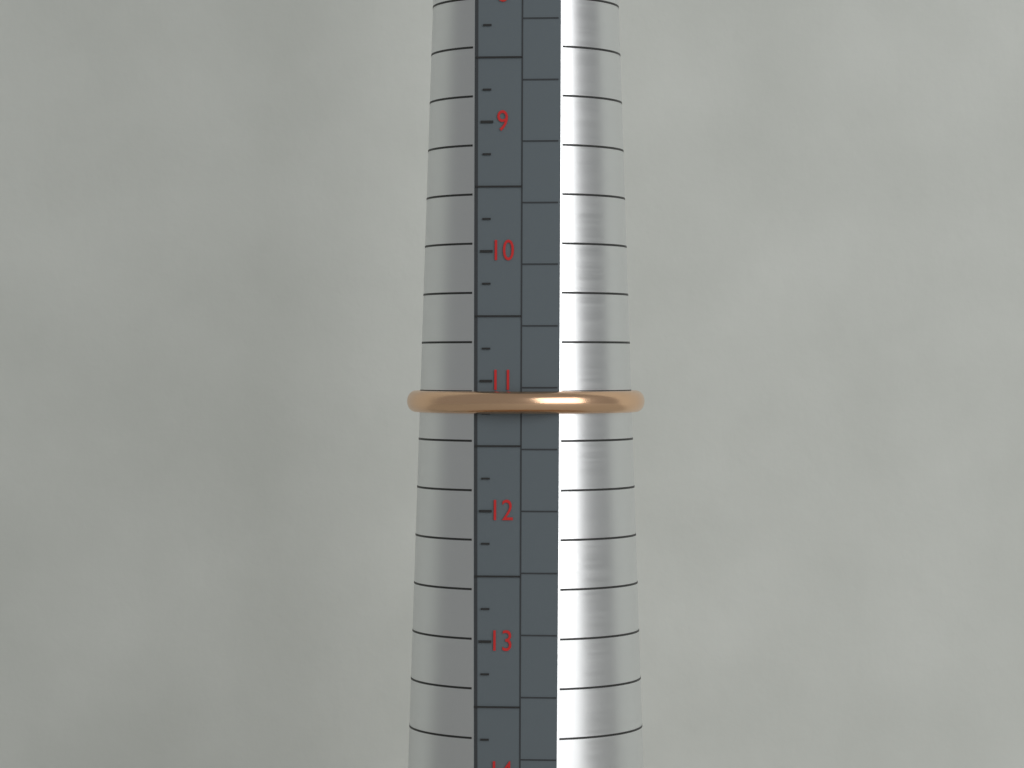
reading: 11.25 (no unit)
